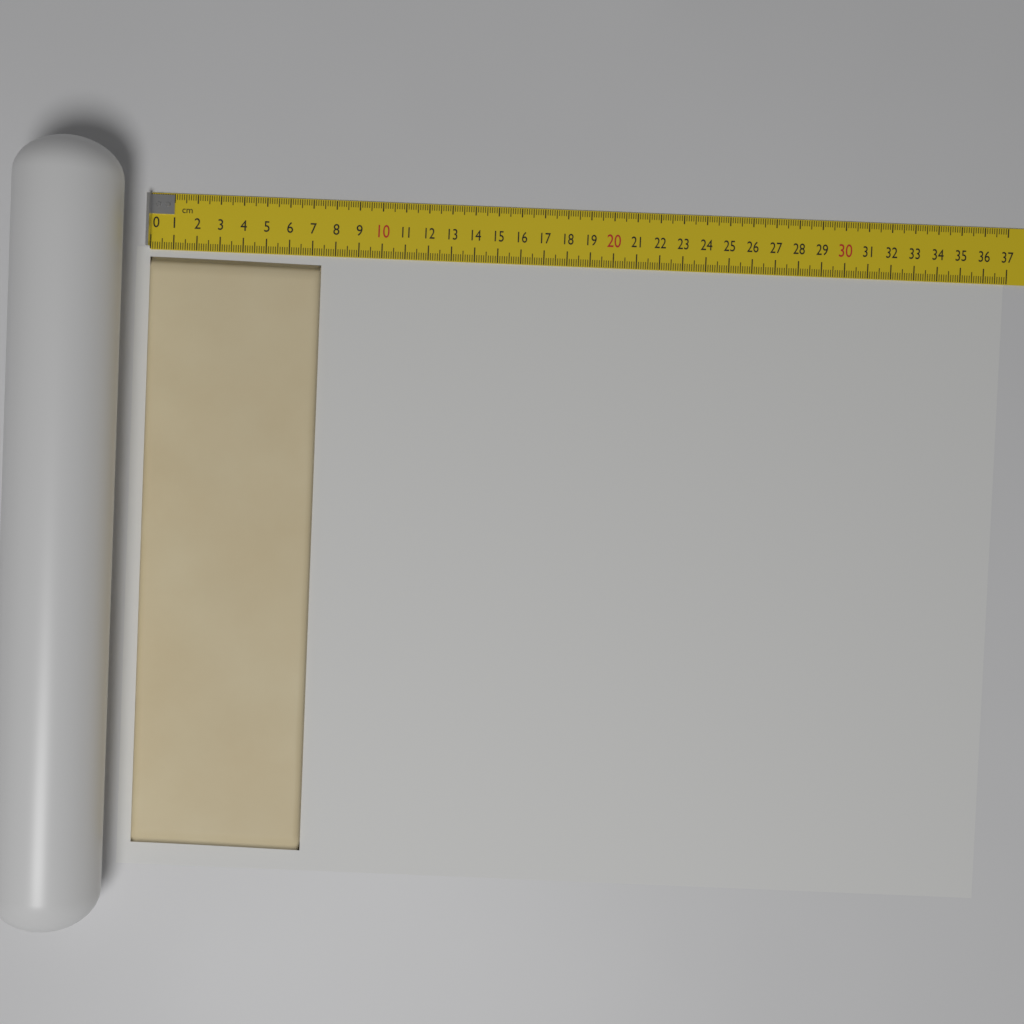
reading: 7.4 cm
